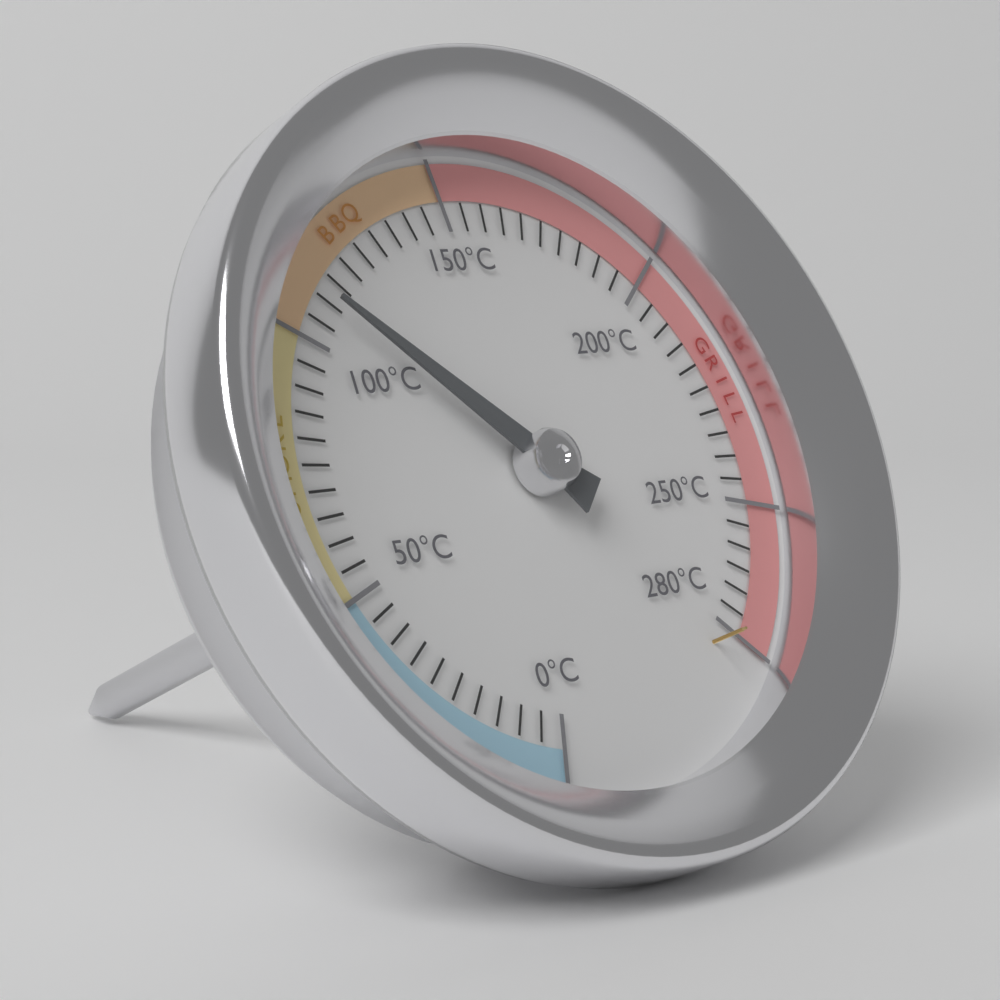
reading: 110 °C
